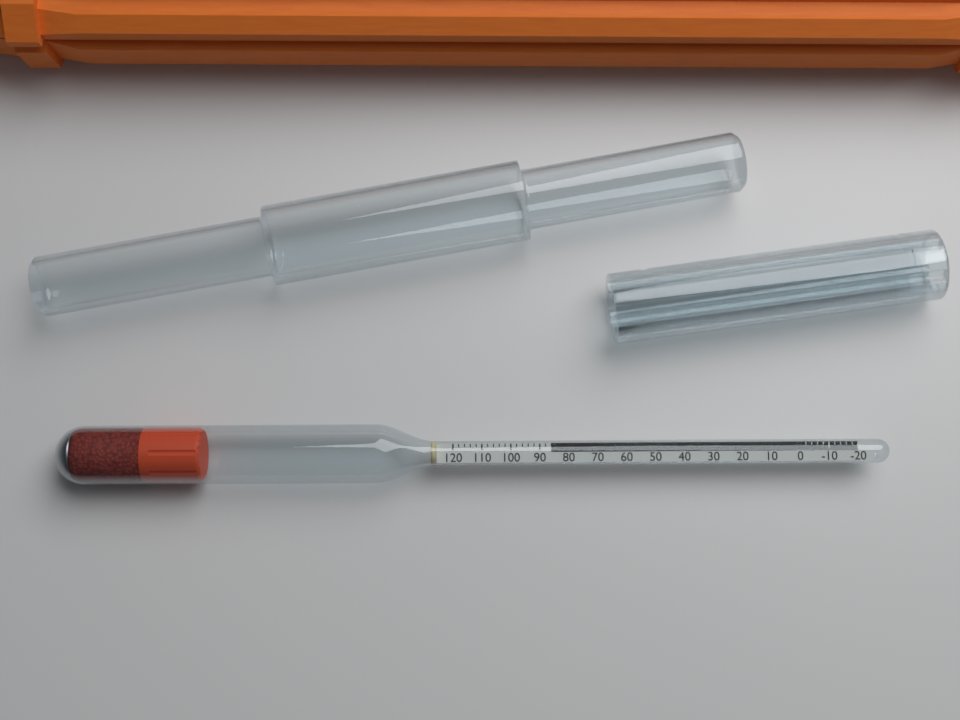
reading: 86 (no unit)
